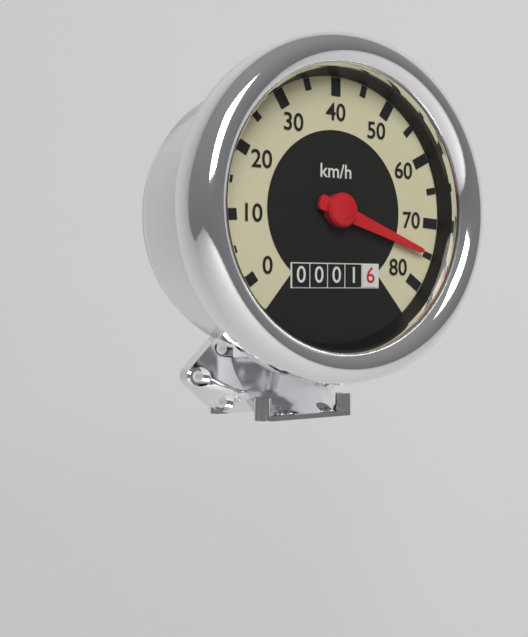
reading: 75 km/h
